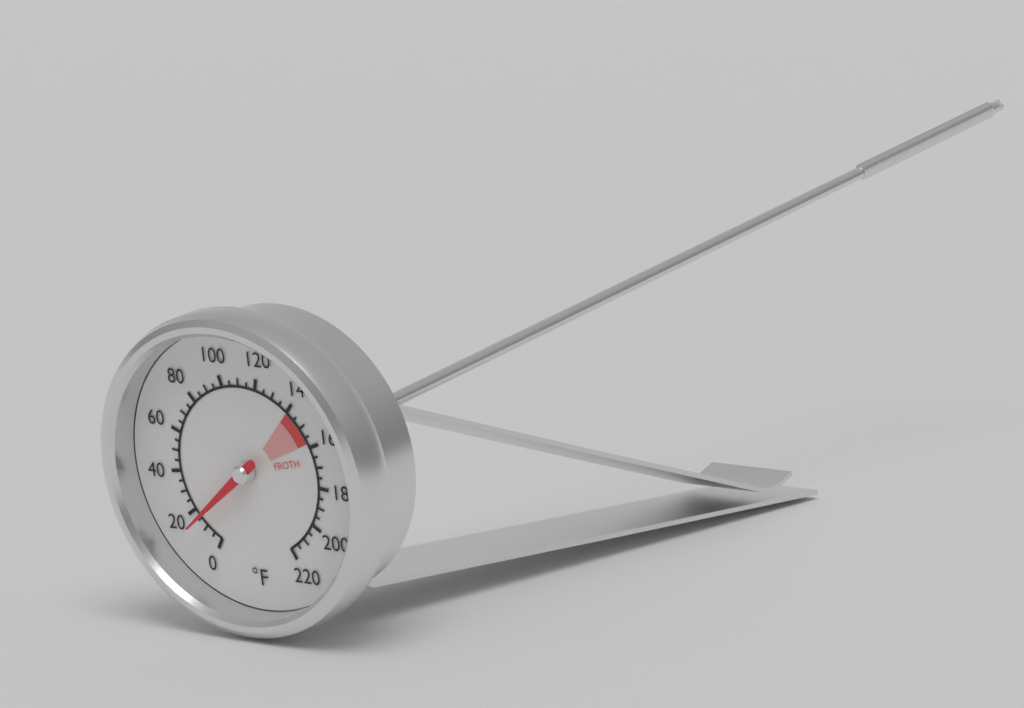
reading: 15 °F
